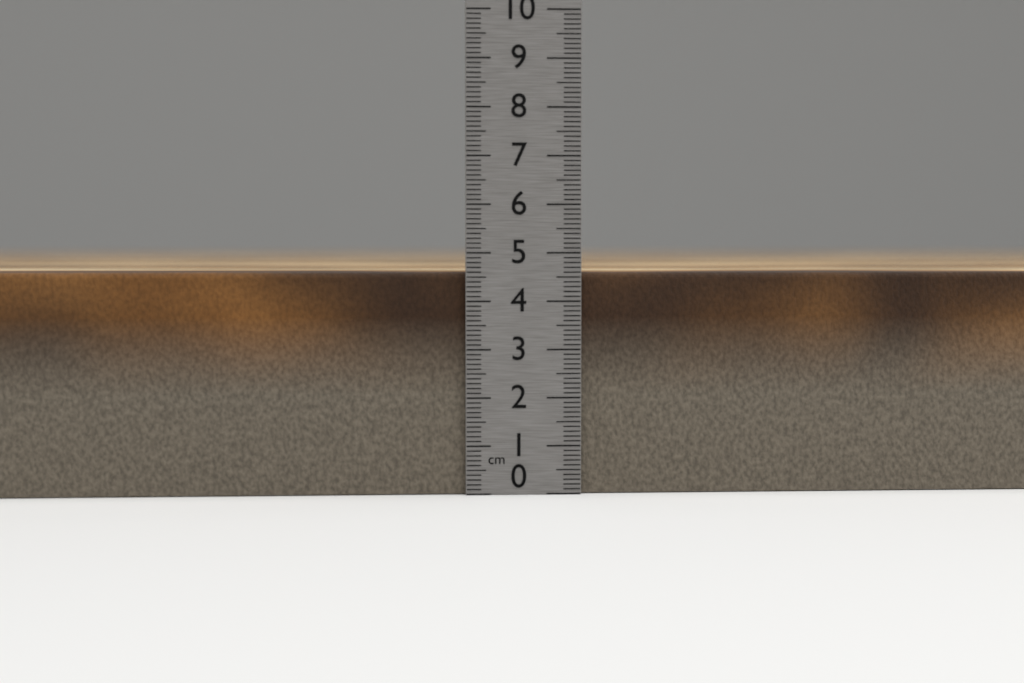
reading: 4.6 cm
